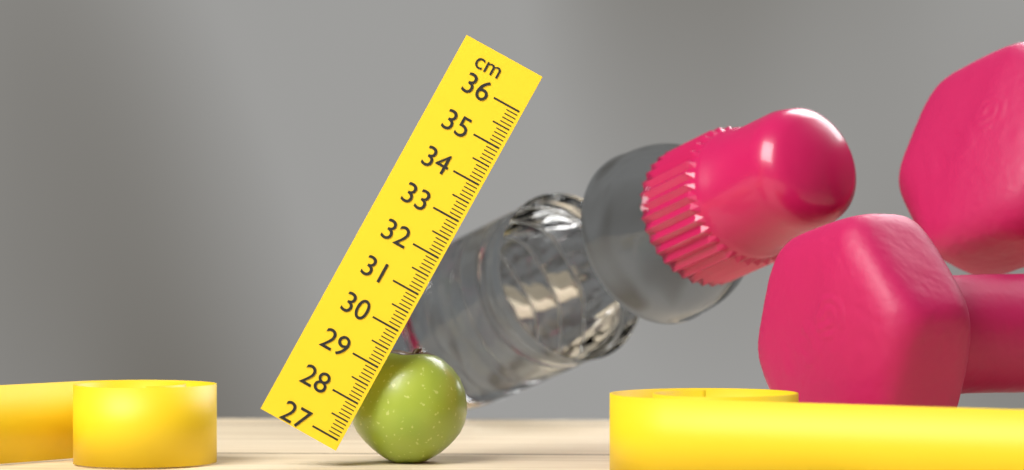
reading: 29.8 cm
